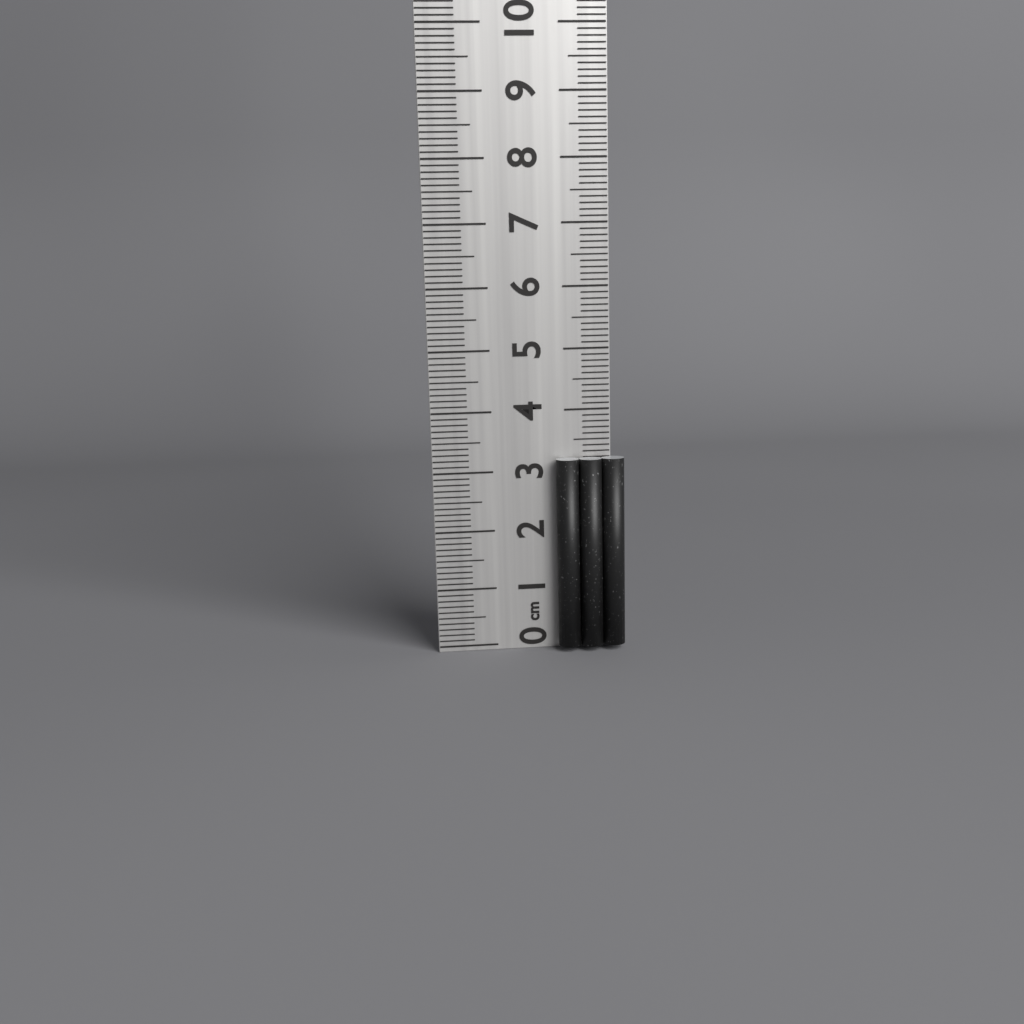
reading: 3.2 cm
